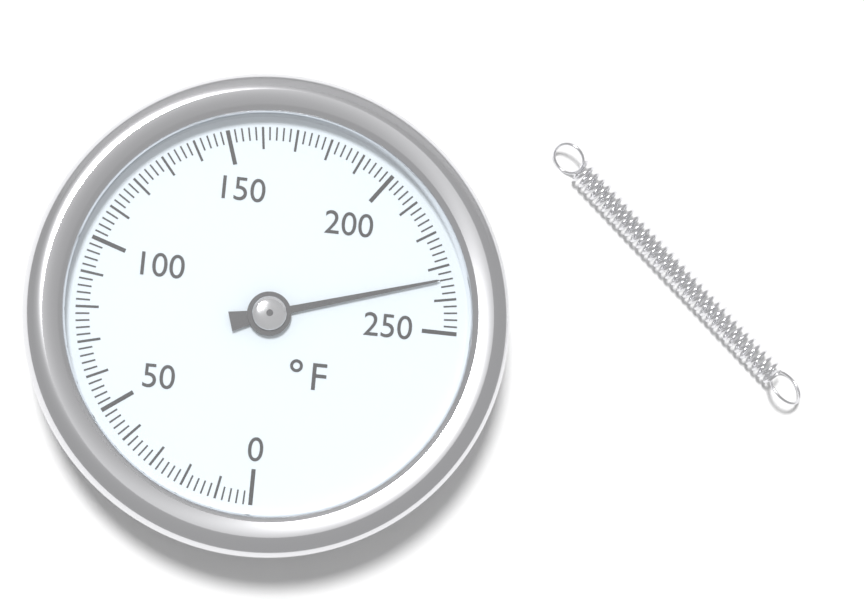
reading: 234 °F
